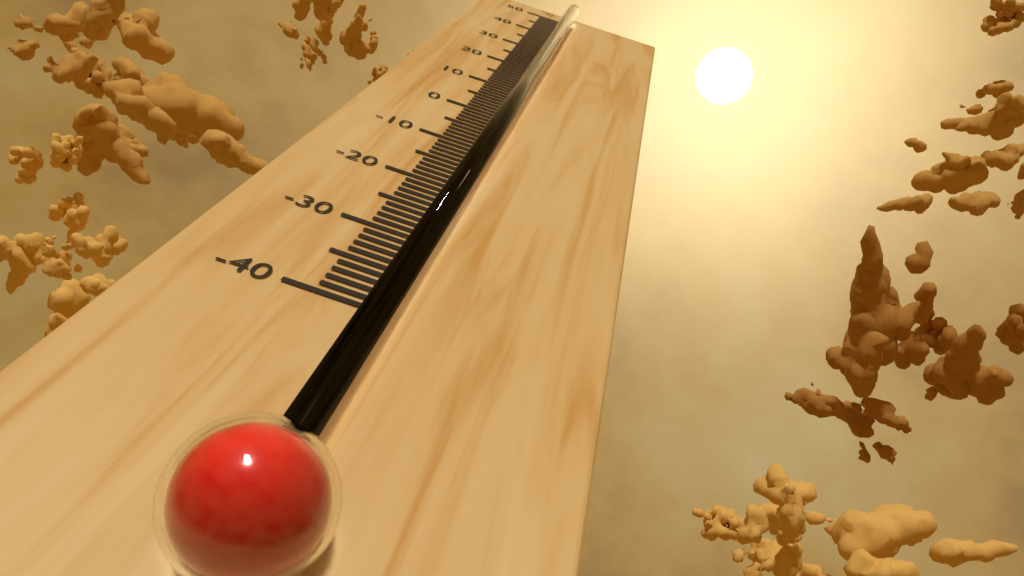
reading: 50 °C
